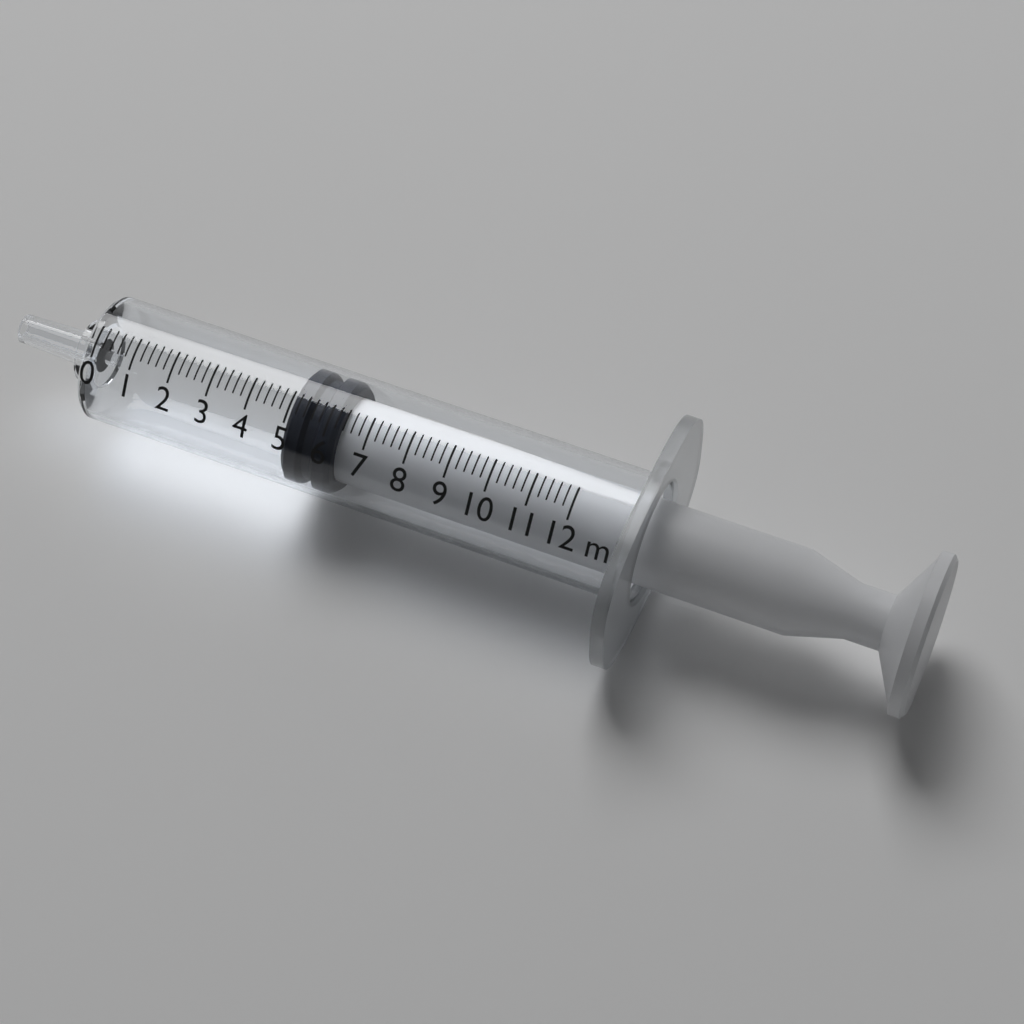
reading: 5.0 ml
